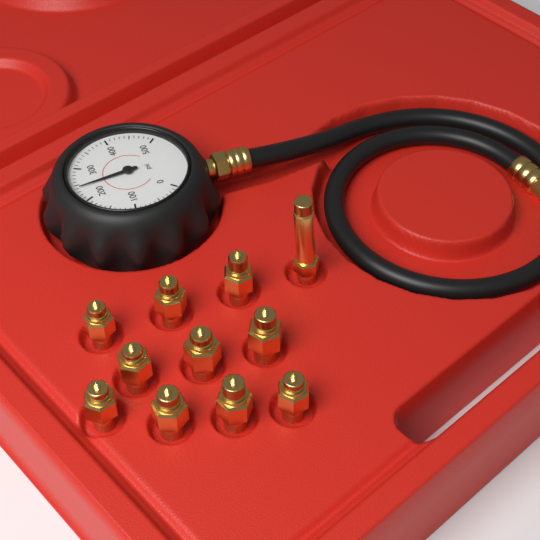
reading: 240 psi
